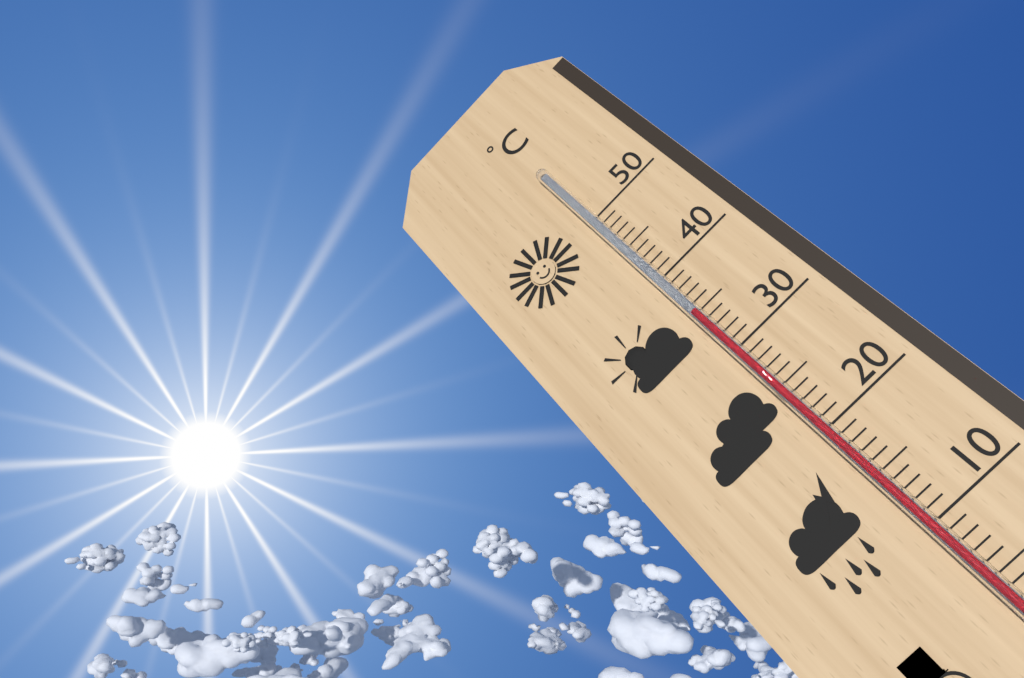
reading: 35 °C
